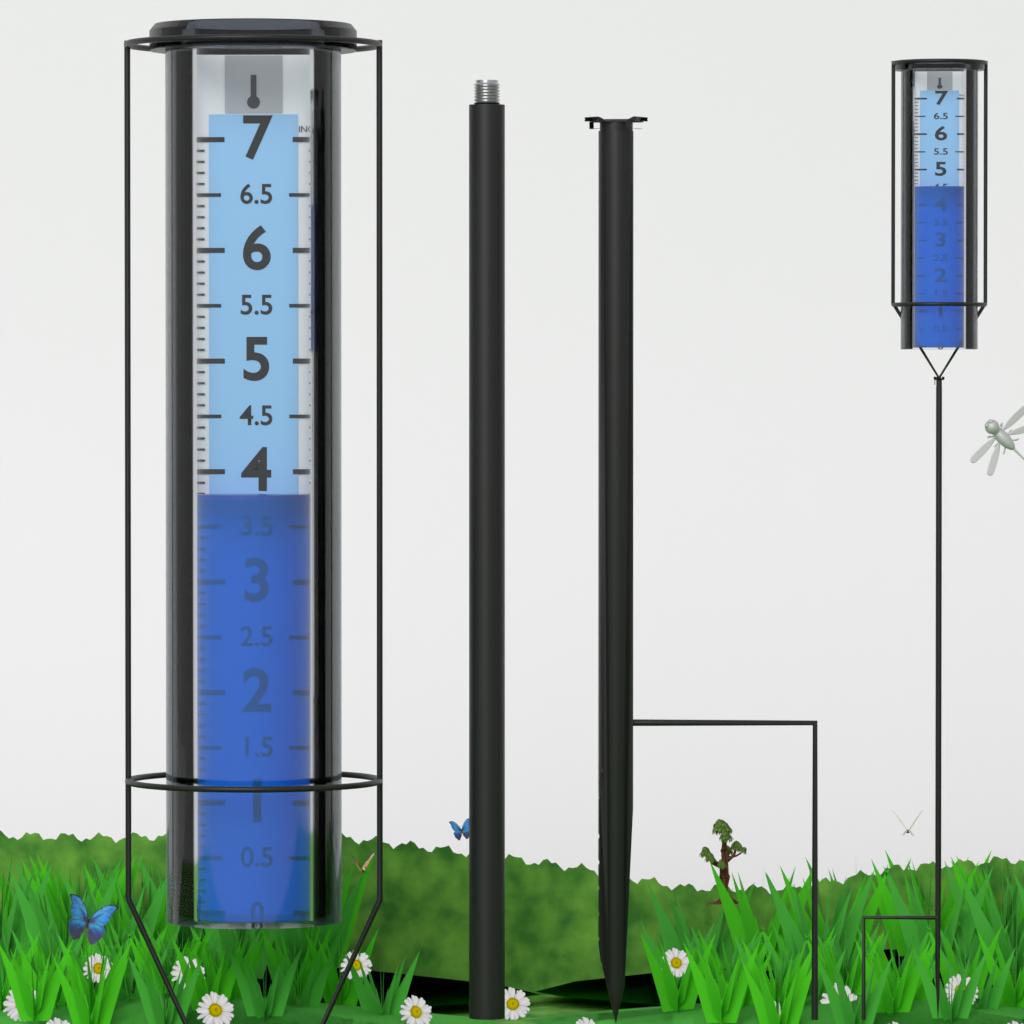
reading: 3.8 in
